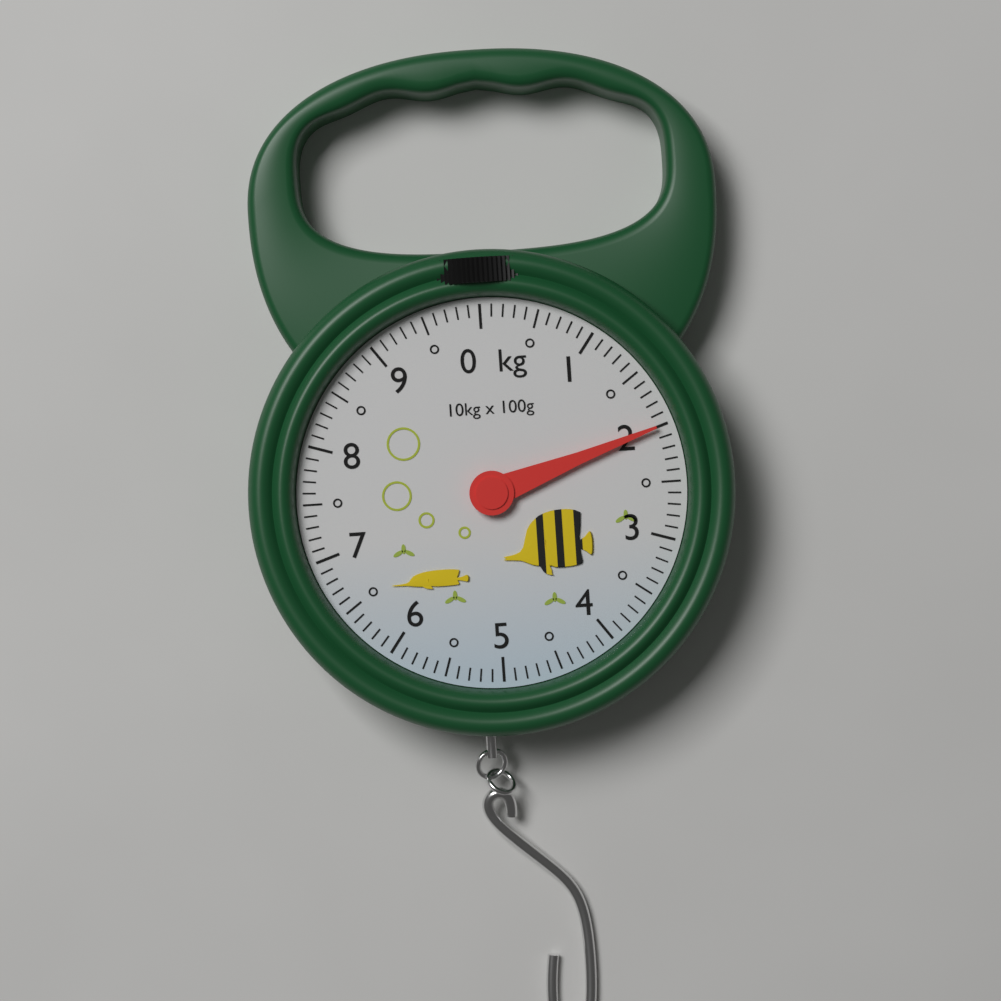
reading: 2.0 kg
